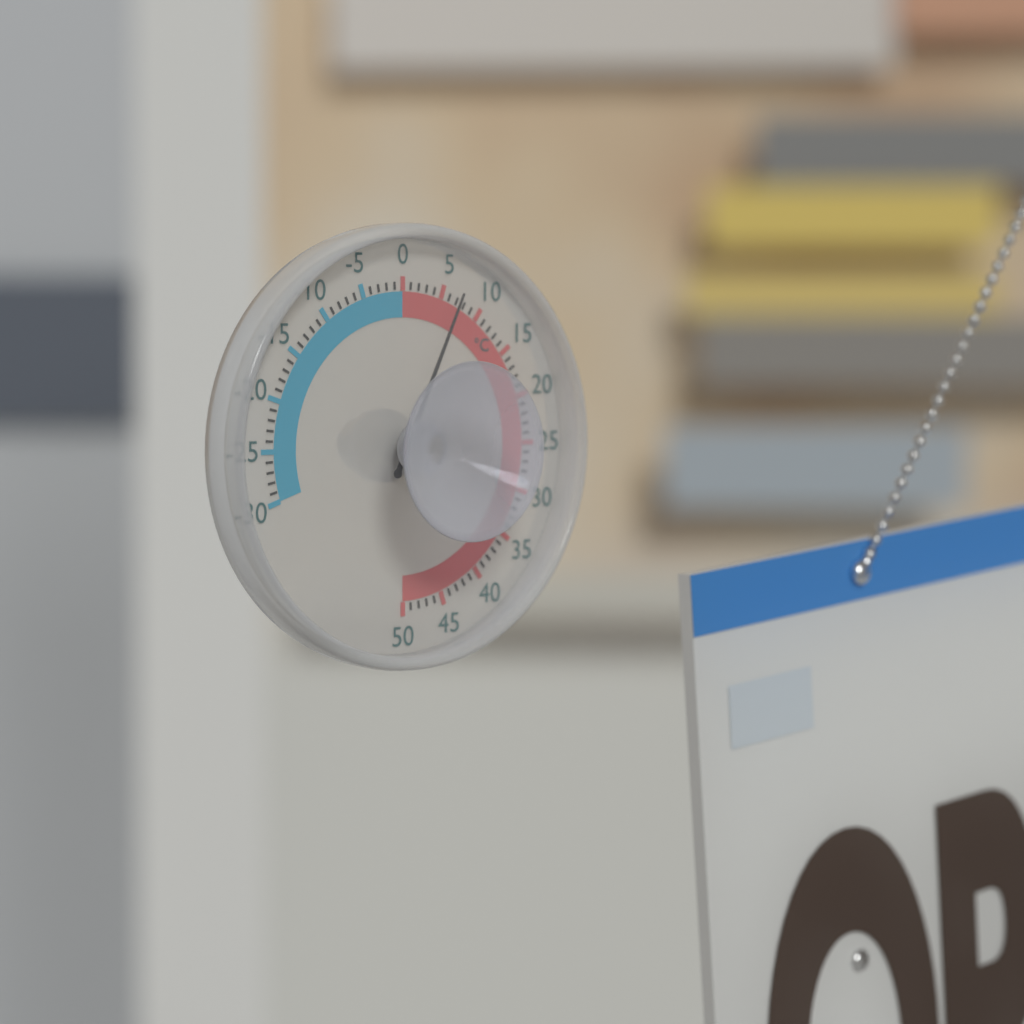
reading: 7 °C
